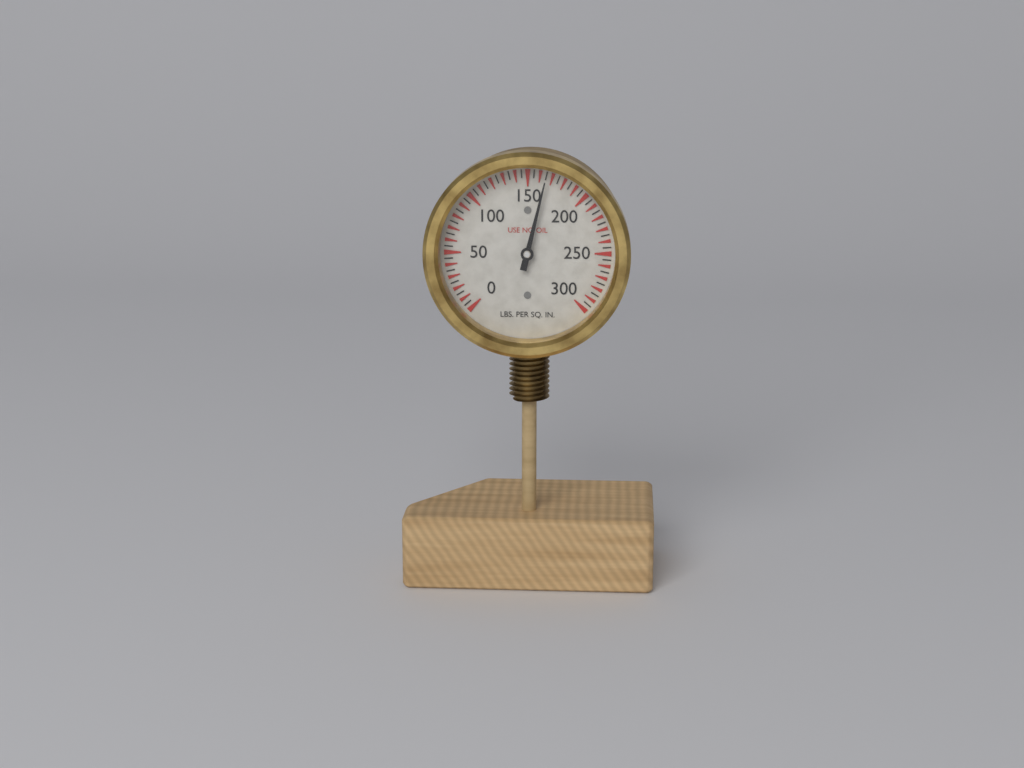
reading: 165 psi
